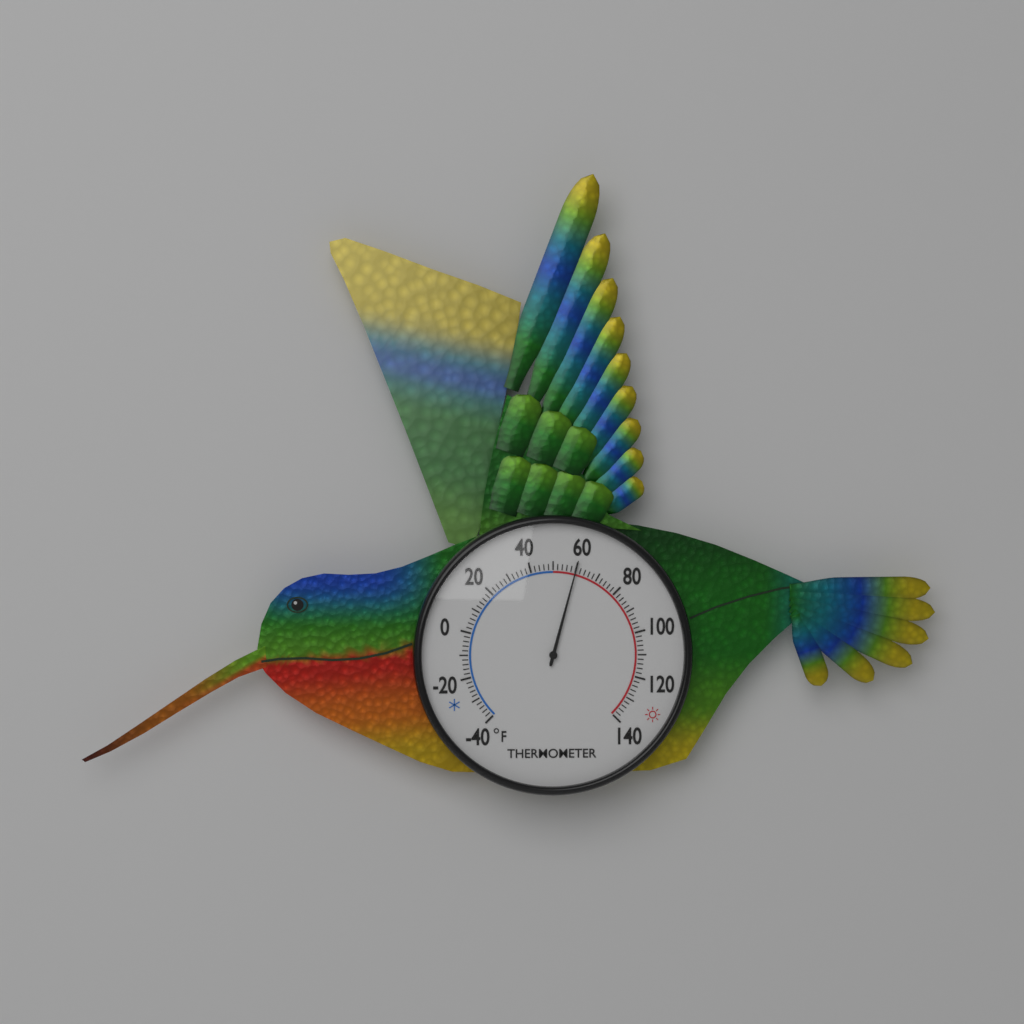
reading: 60 °F
